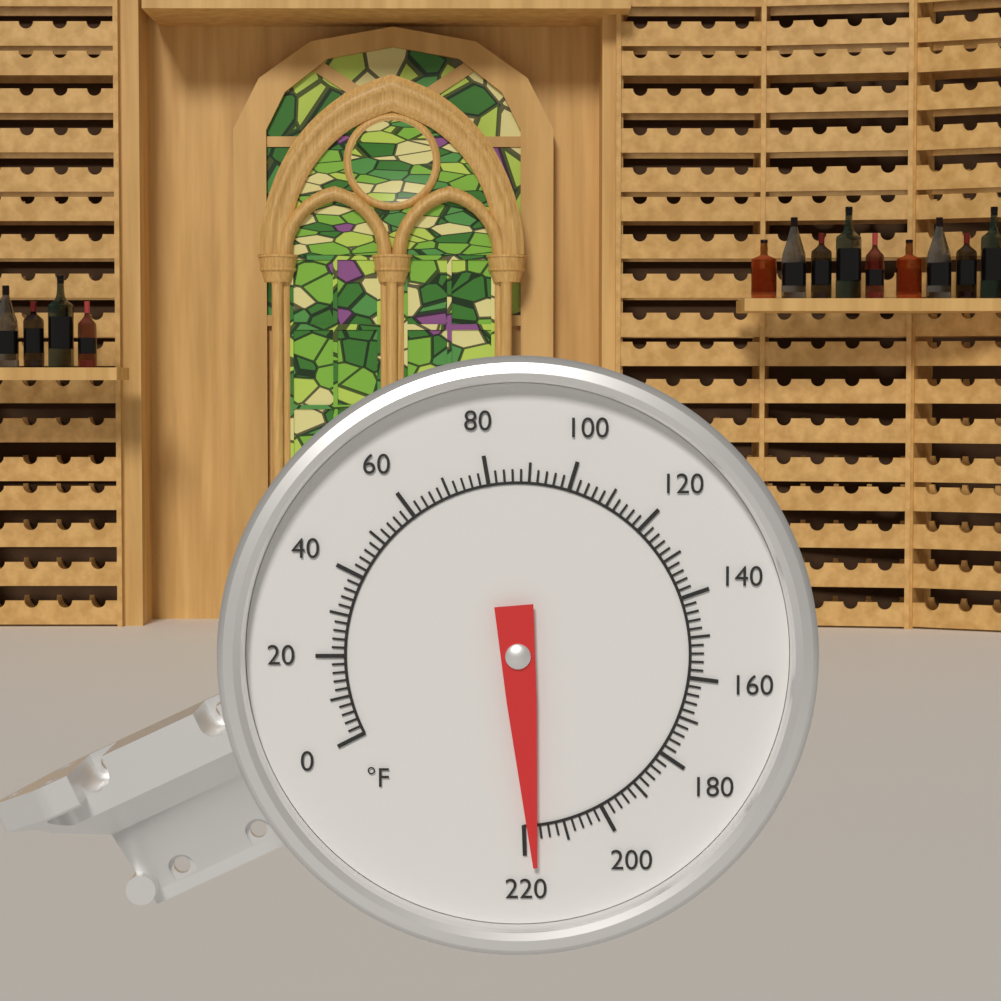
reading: 218 °F
